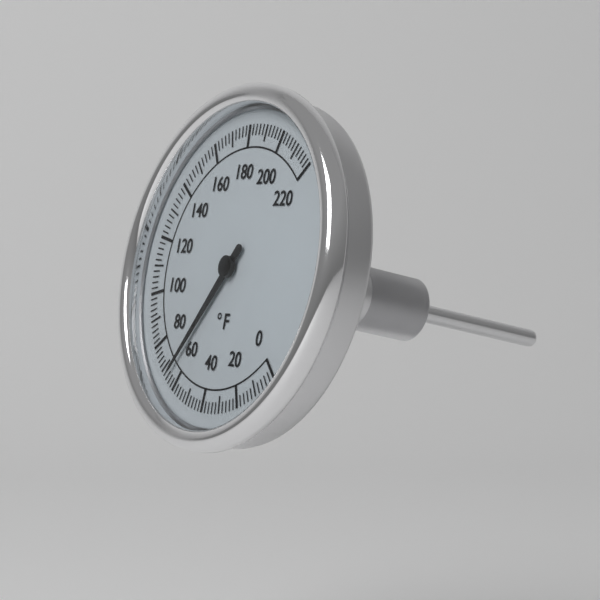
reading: 66 °F
